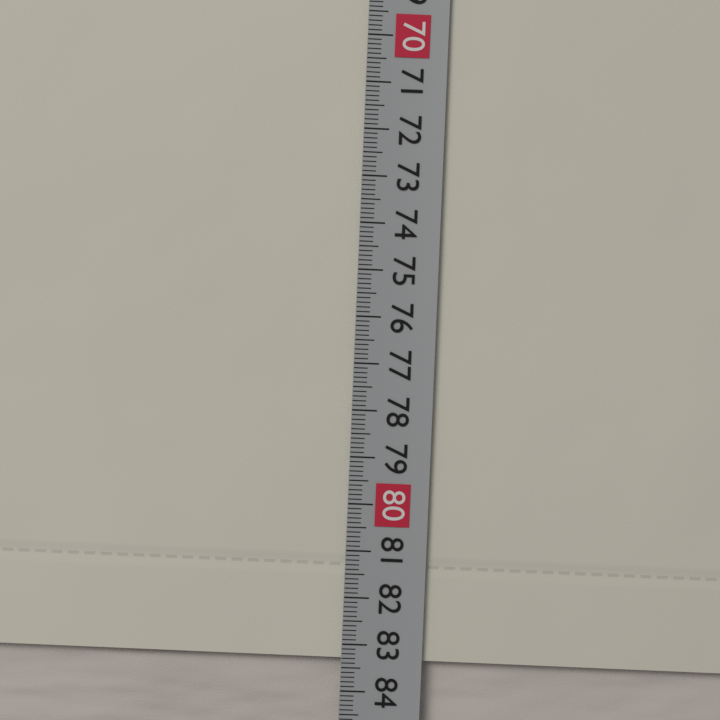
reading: 83.3 cm
